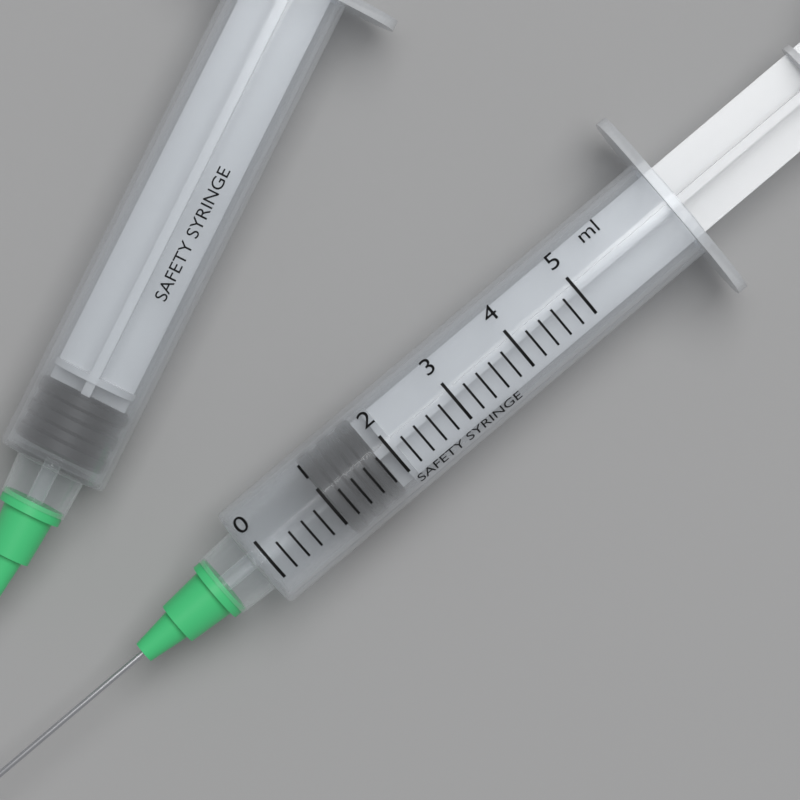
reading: 1.0 ml
